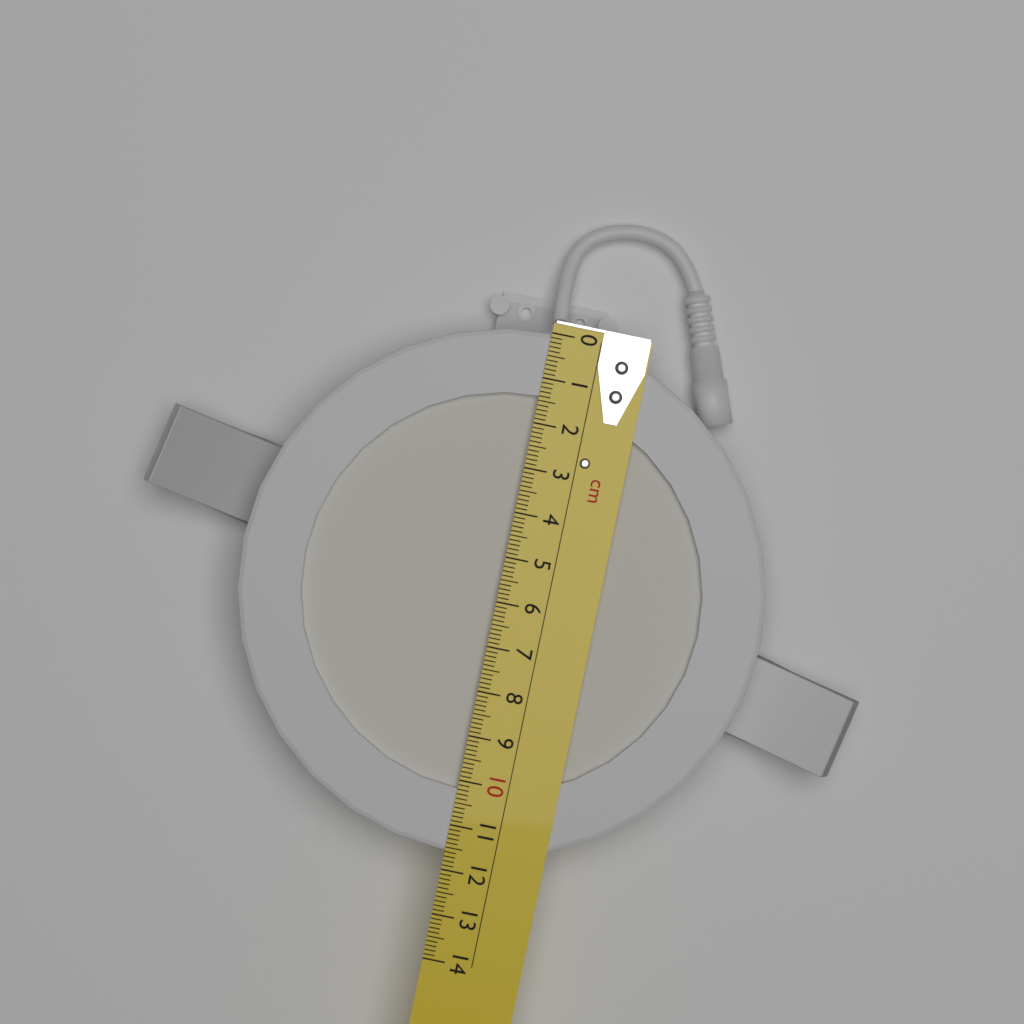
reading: 11.6 cm
